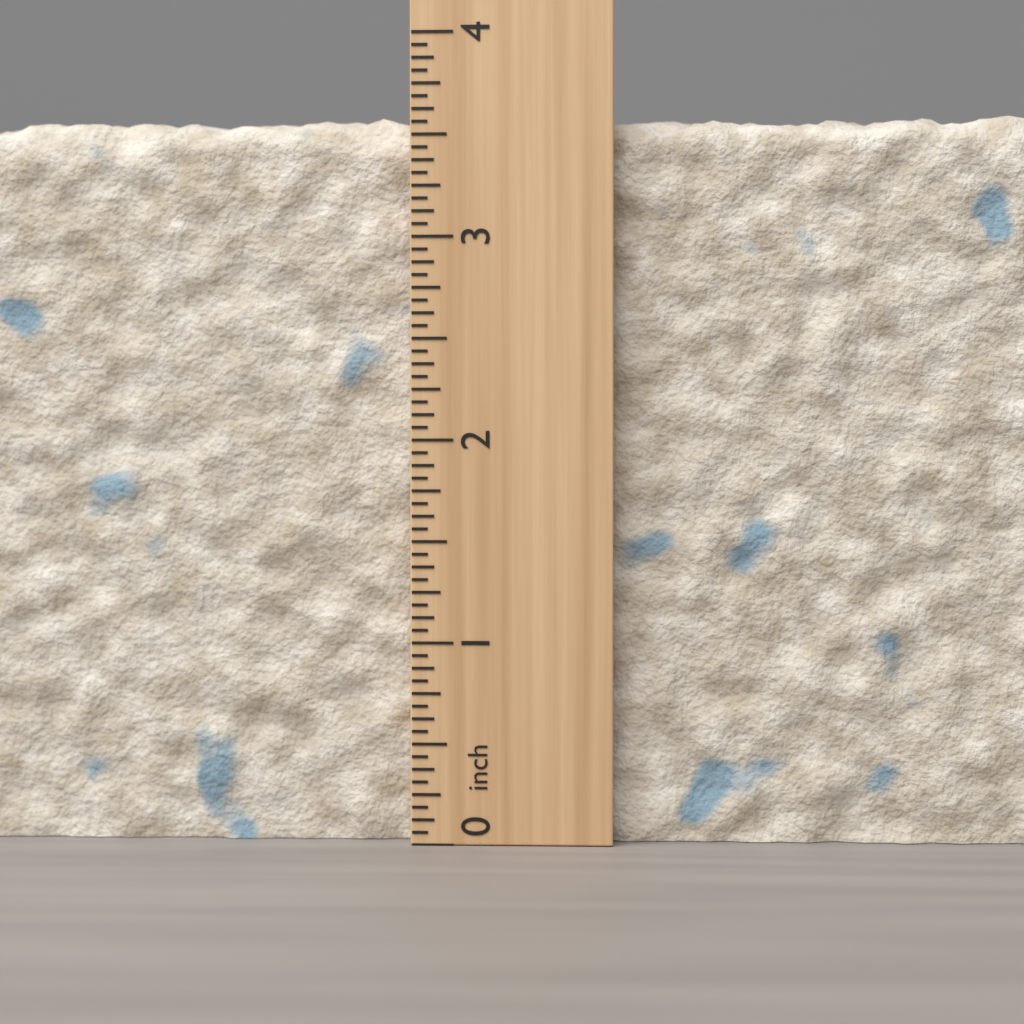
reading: 3.6250 inch
